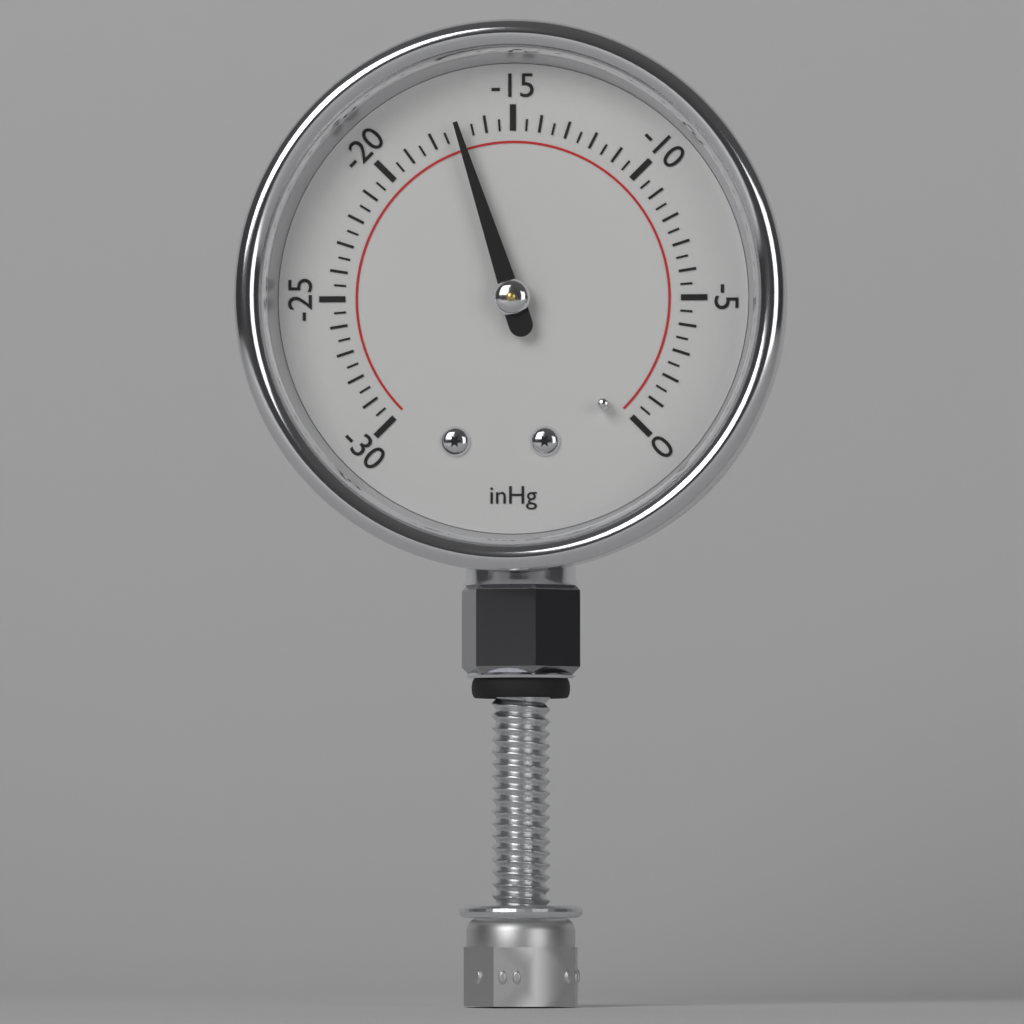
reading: -17.0 inHg
